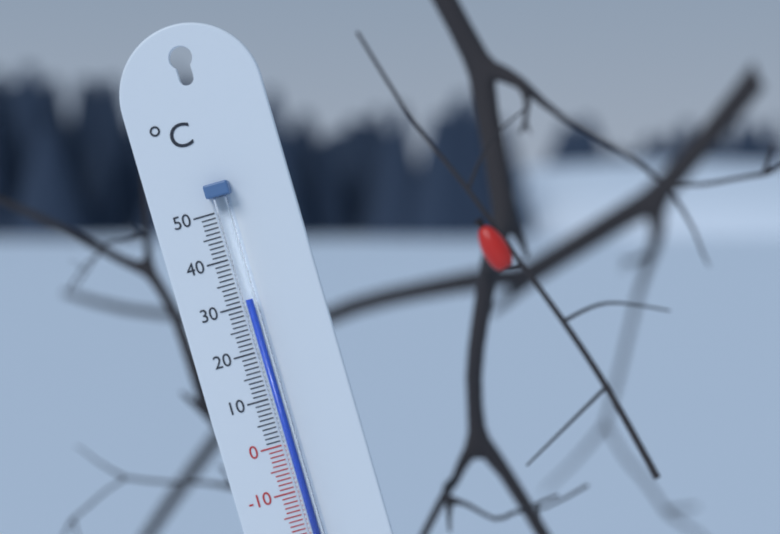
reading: 31 °C
